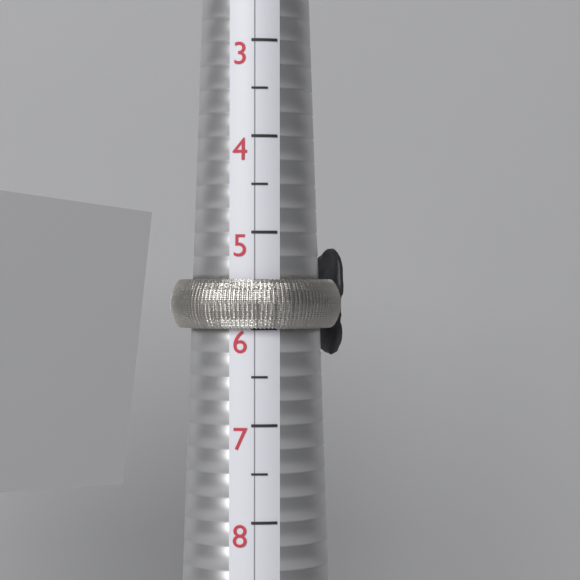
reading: 6.0 (no unit)
